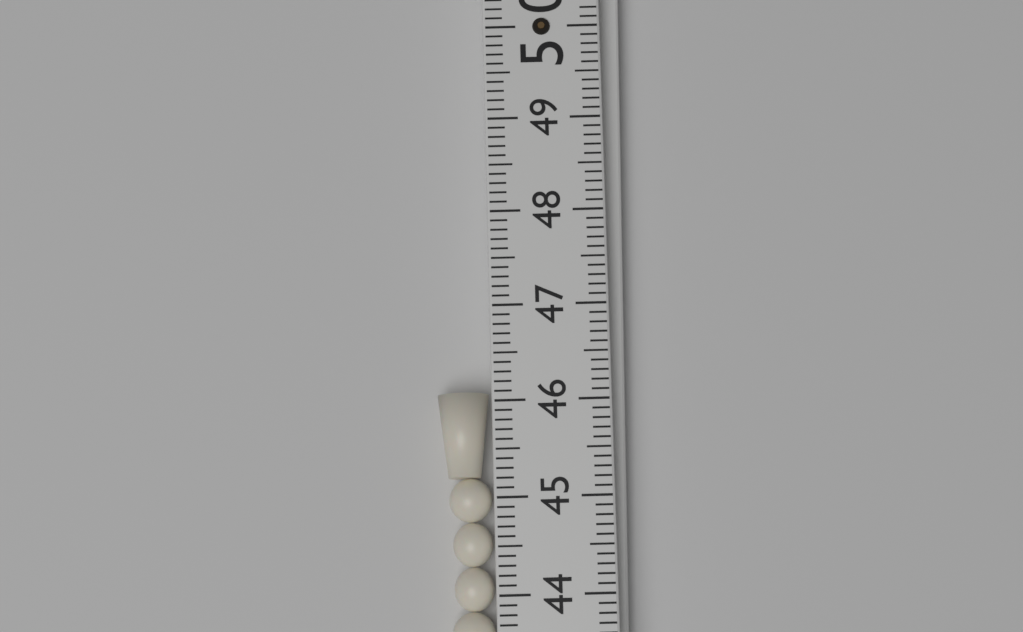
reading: 46.1 (no unit)
